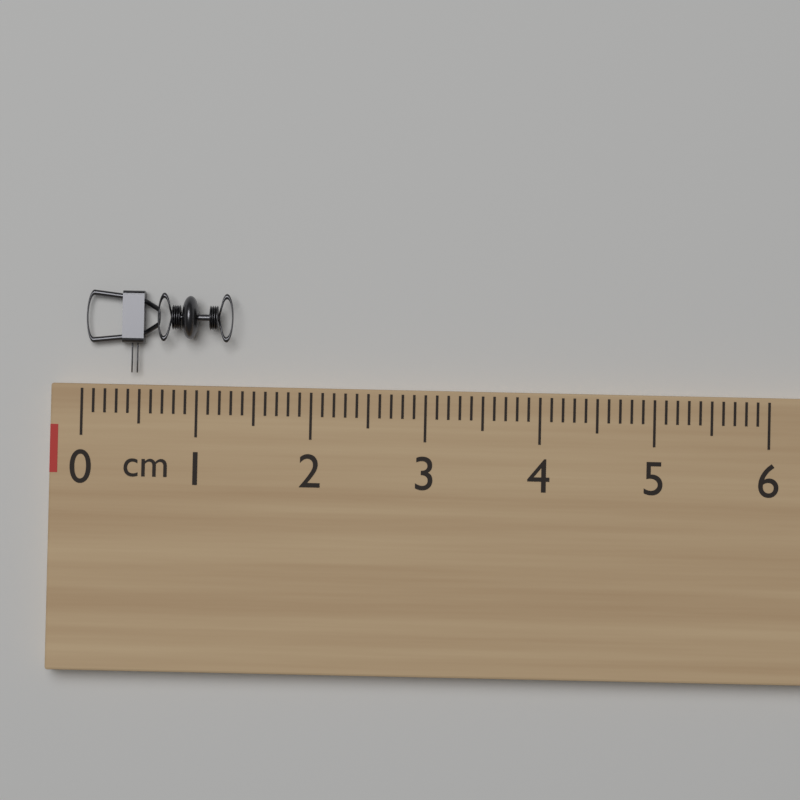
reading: 1.3 cm
